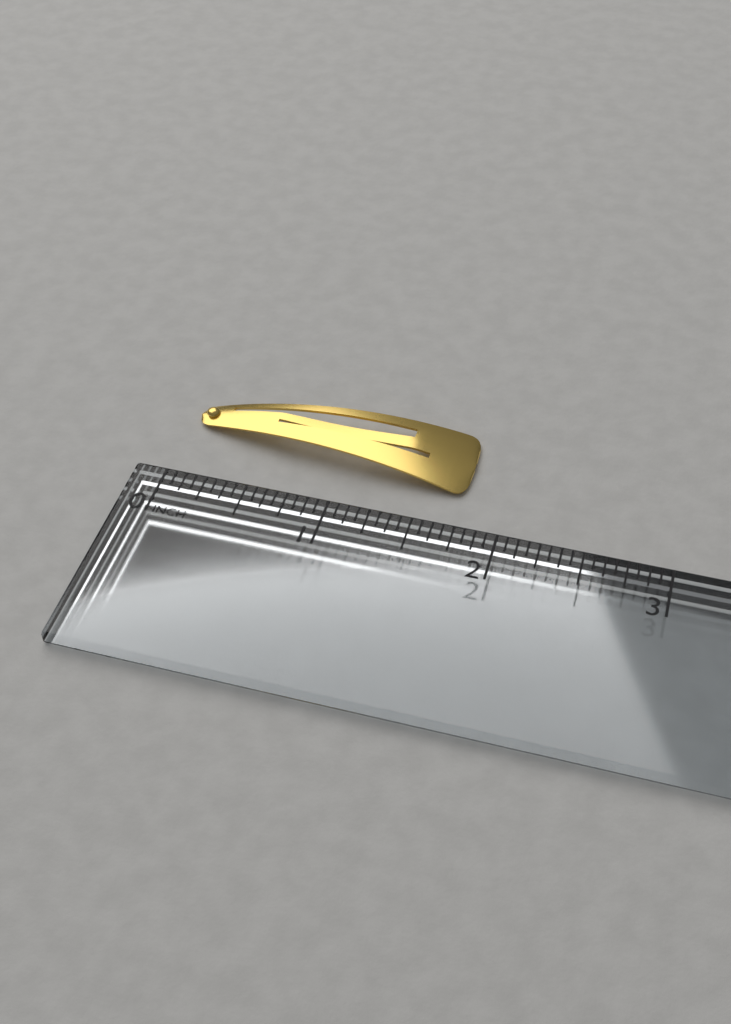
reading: 1.7500 in
